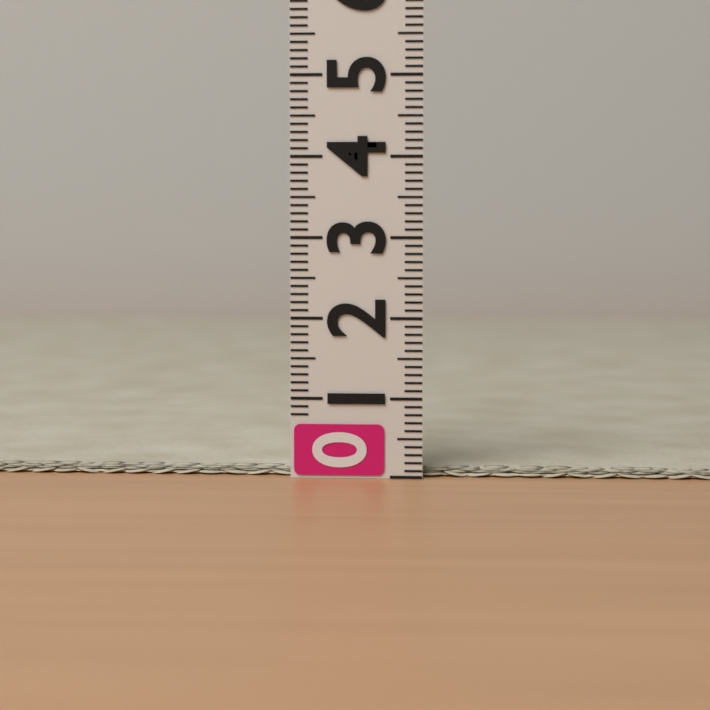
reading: 0.1 (no unit)
